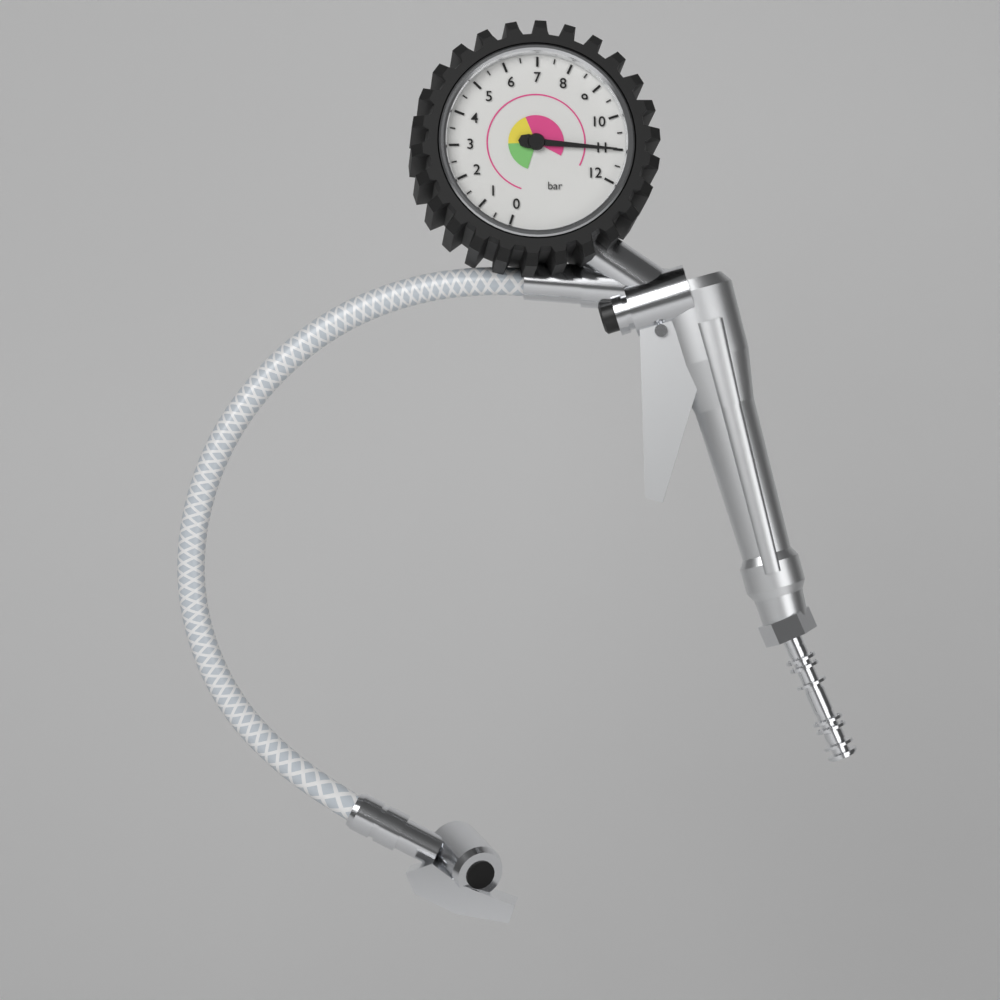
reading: 11.0 bar
